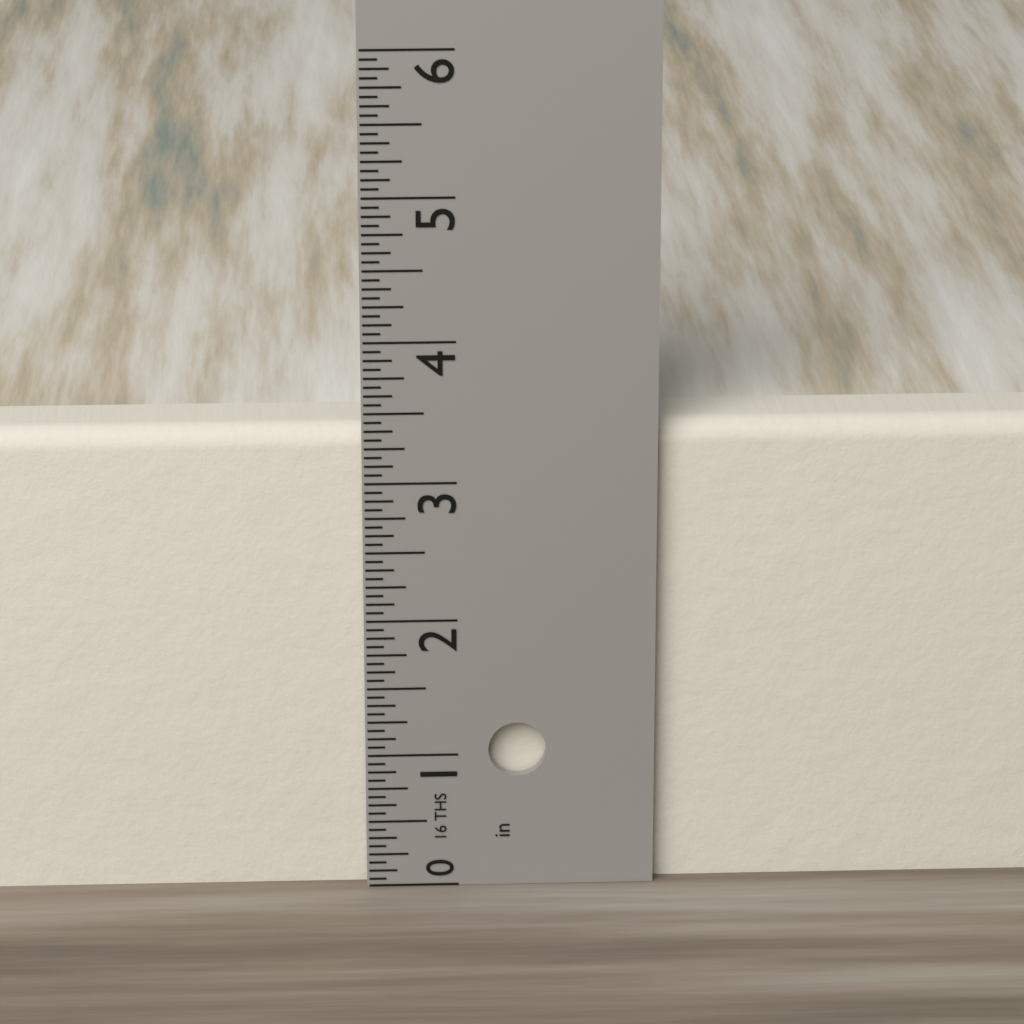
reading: 3.3750 in
